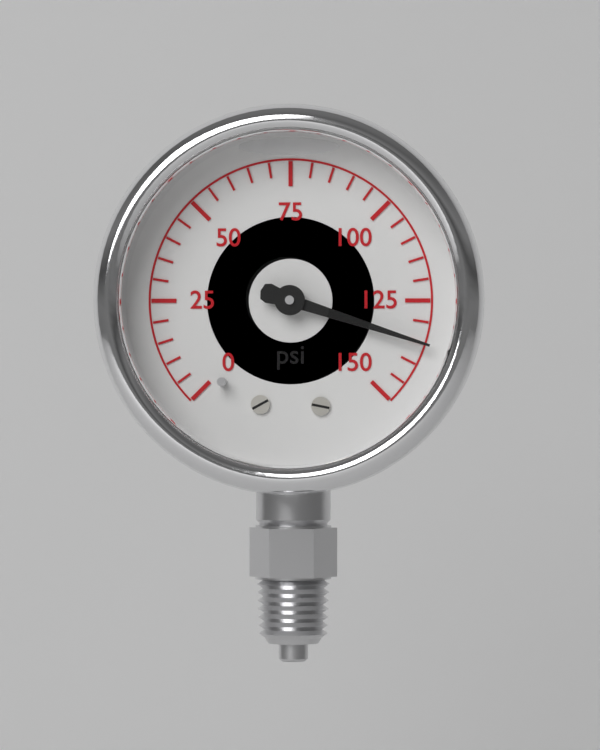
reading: 135 psi
